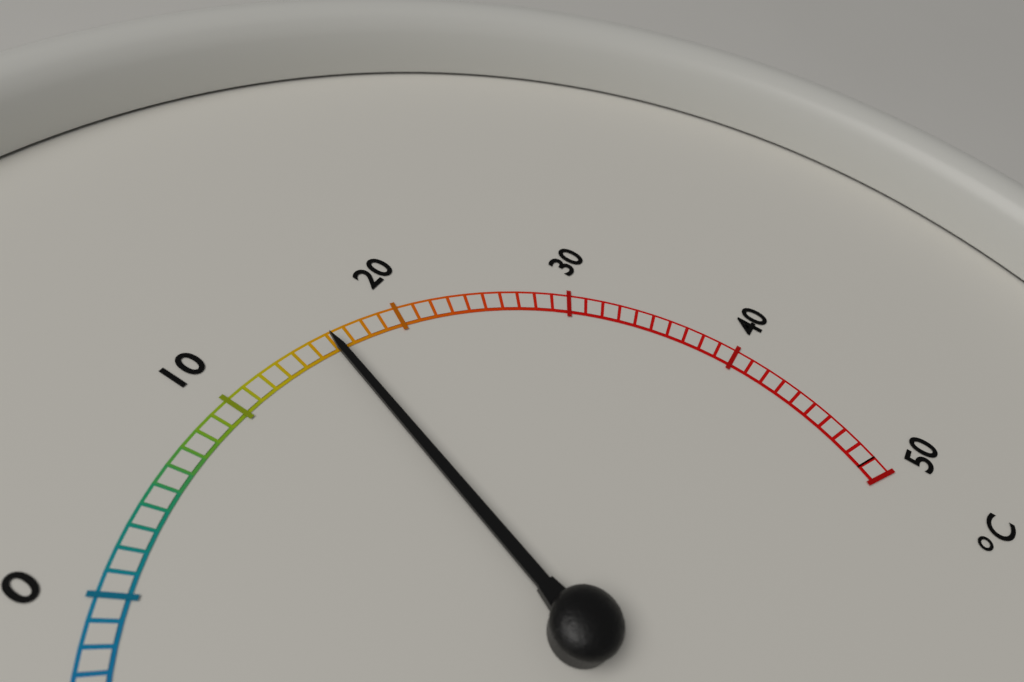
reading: 16 °C
